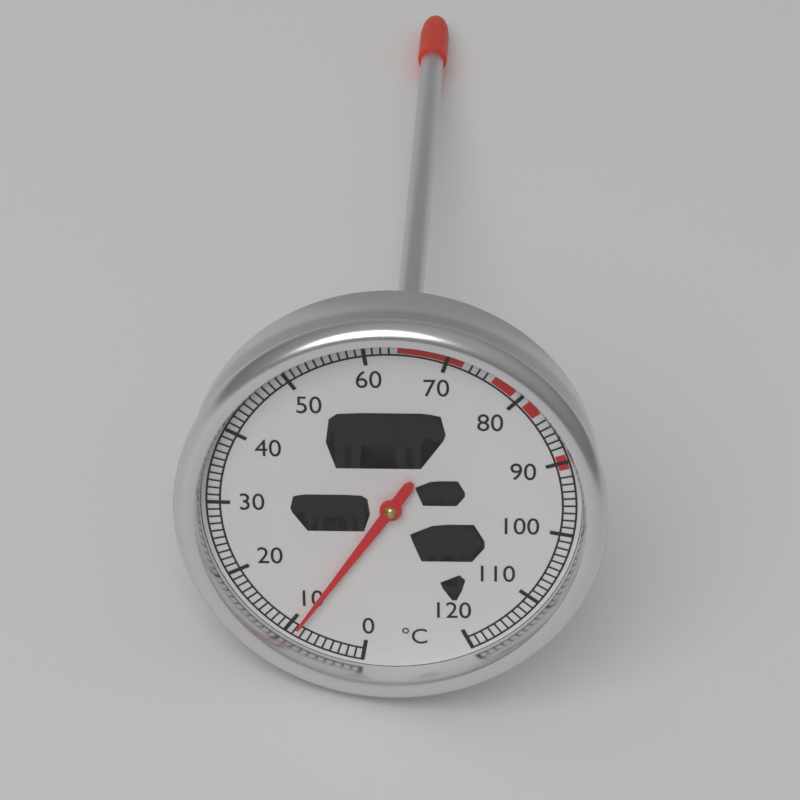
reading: 9 °C
